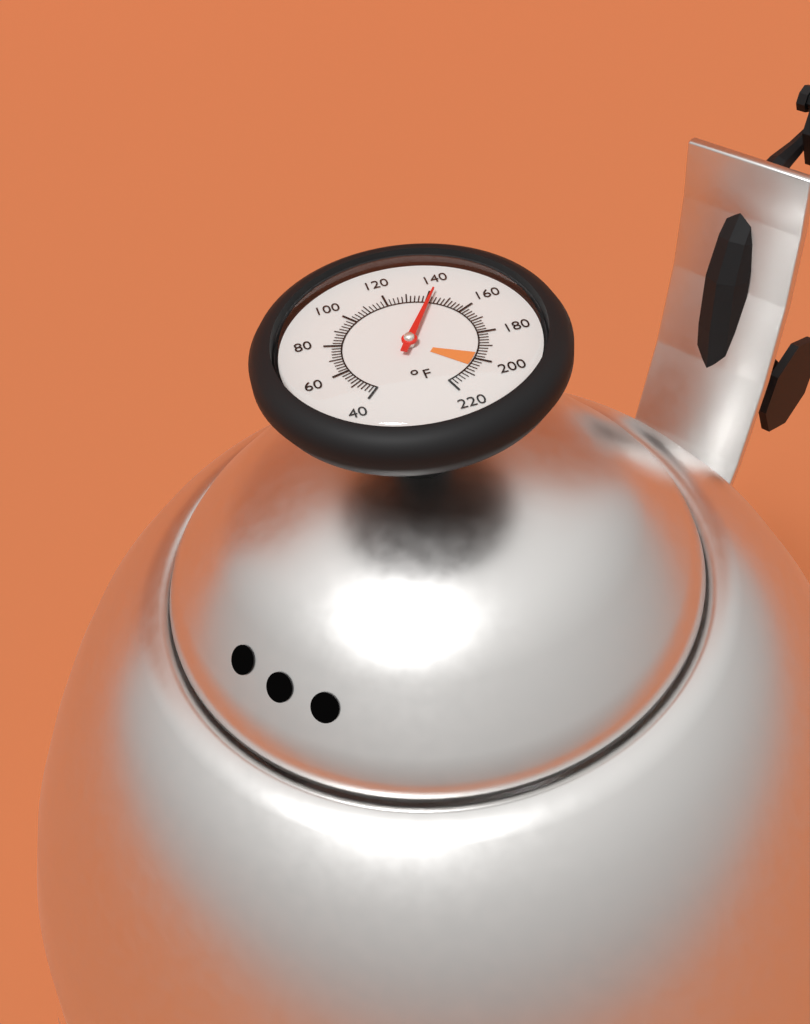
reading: 142 °F
